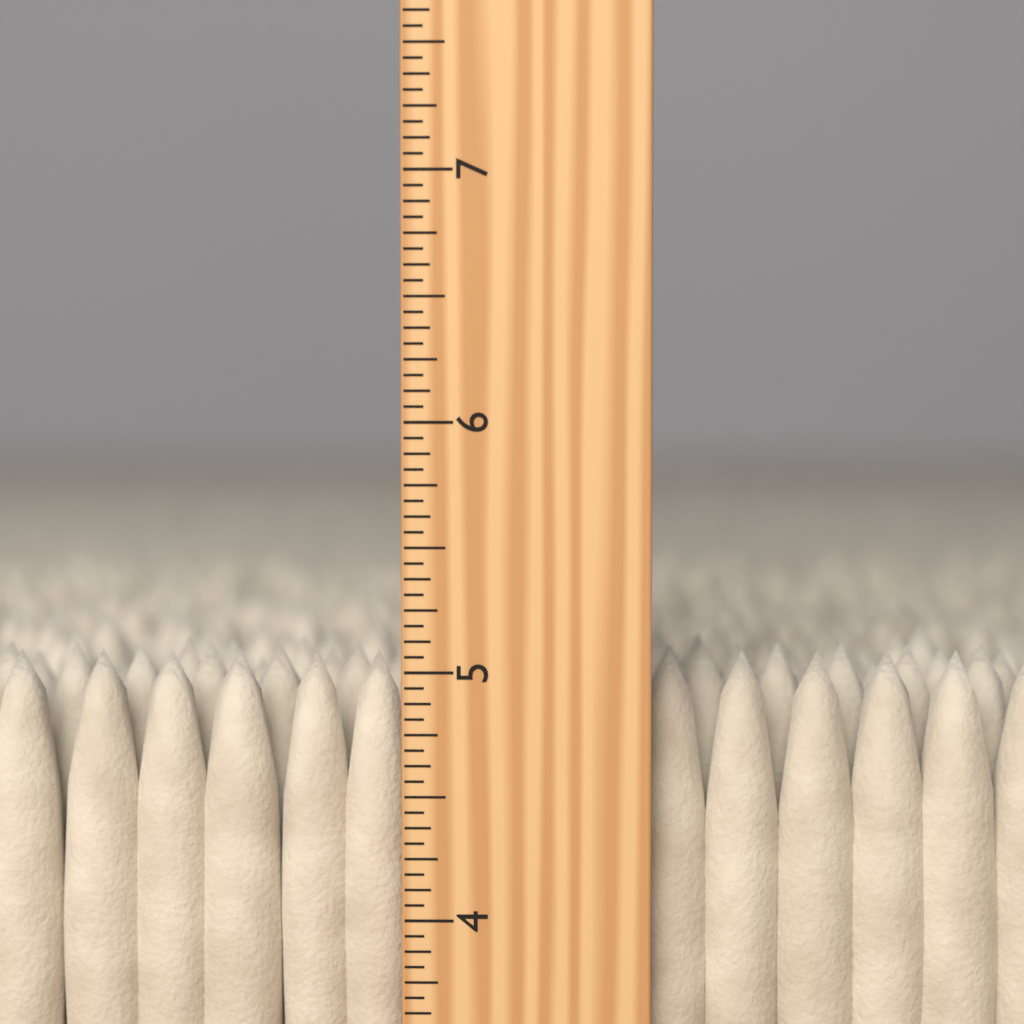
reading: 5.0625 inch
